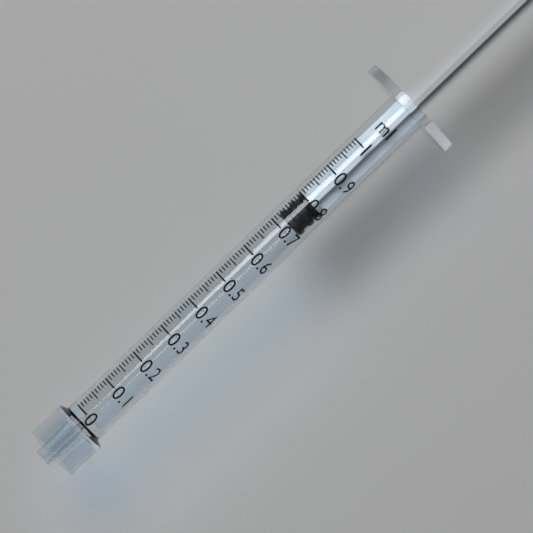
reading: 0.72 ml
